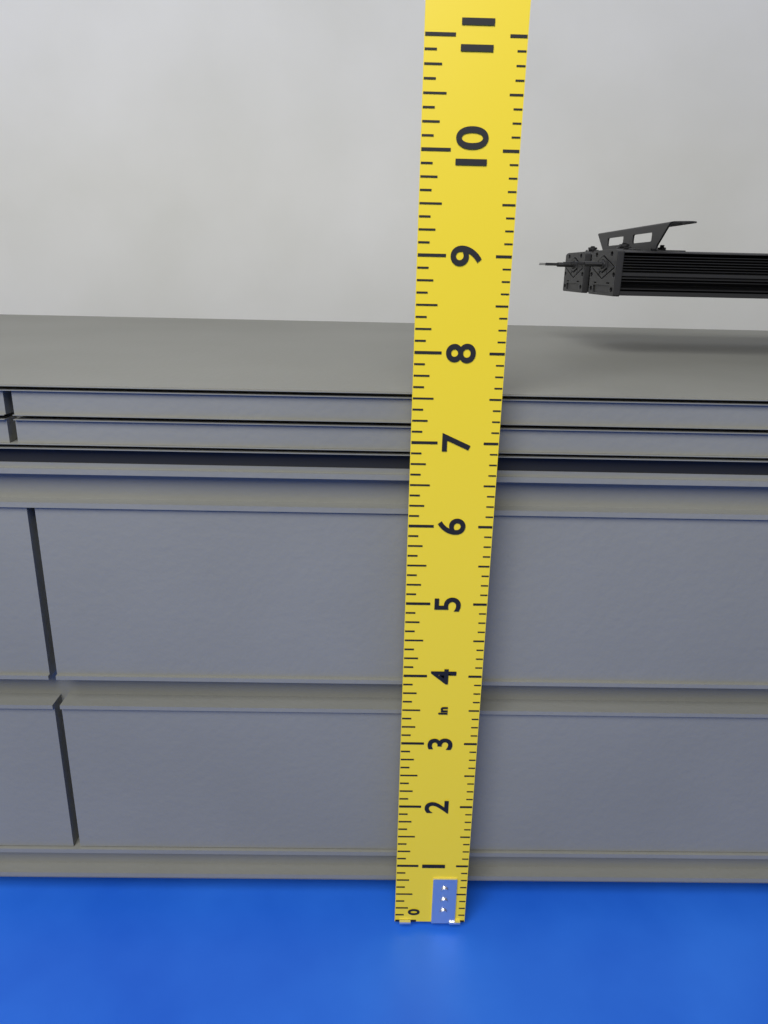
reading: 7.500 in
